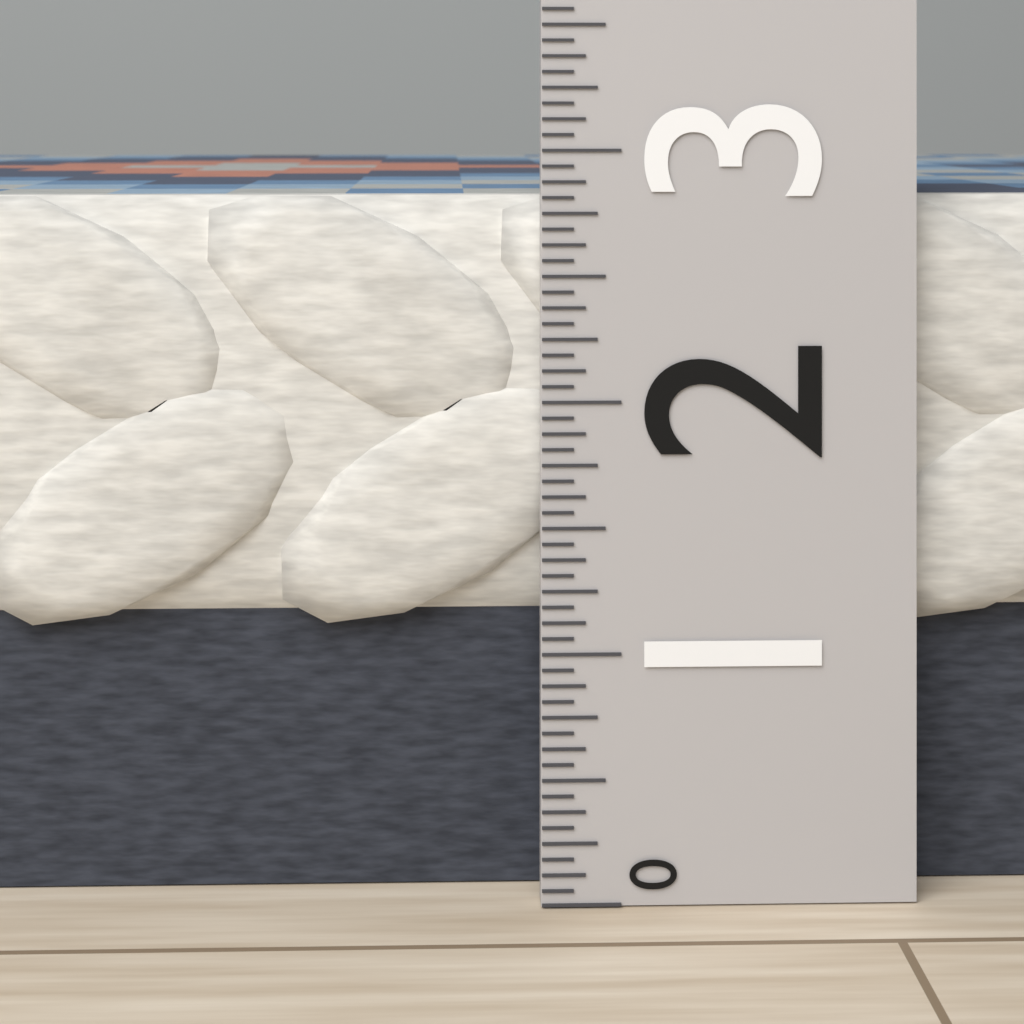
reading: 2.8125 (no unit)
